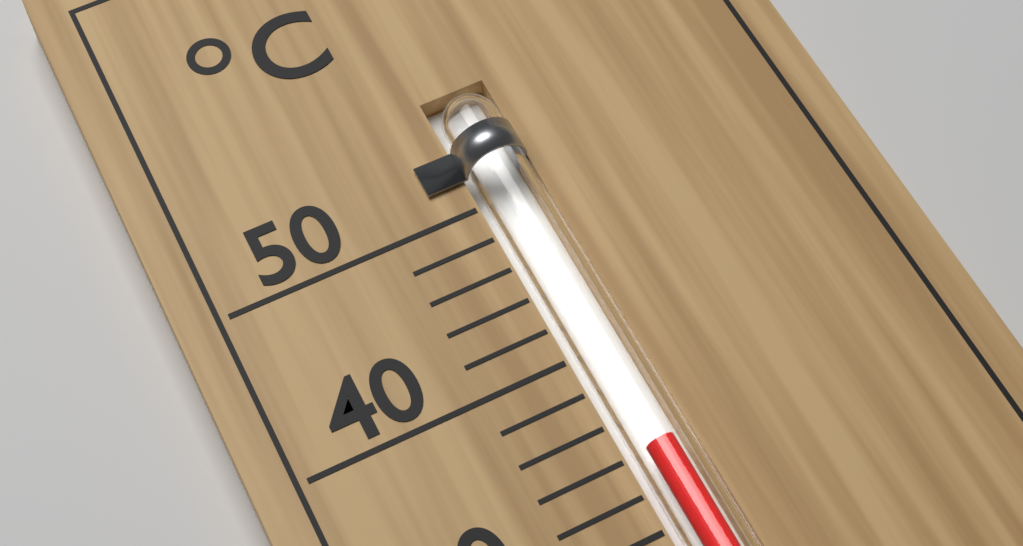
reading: 34 °C
